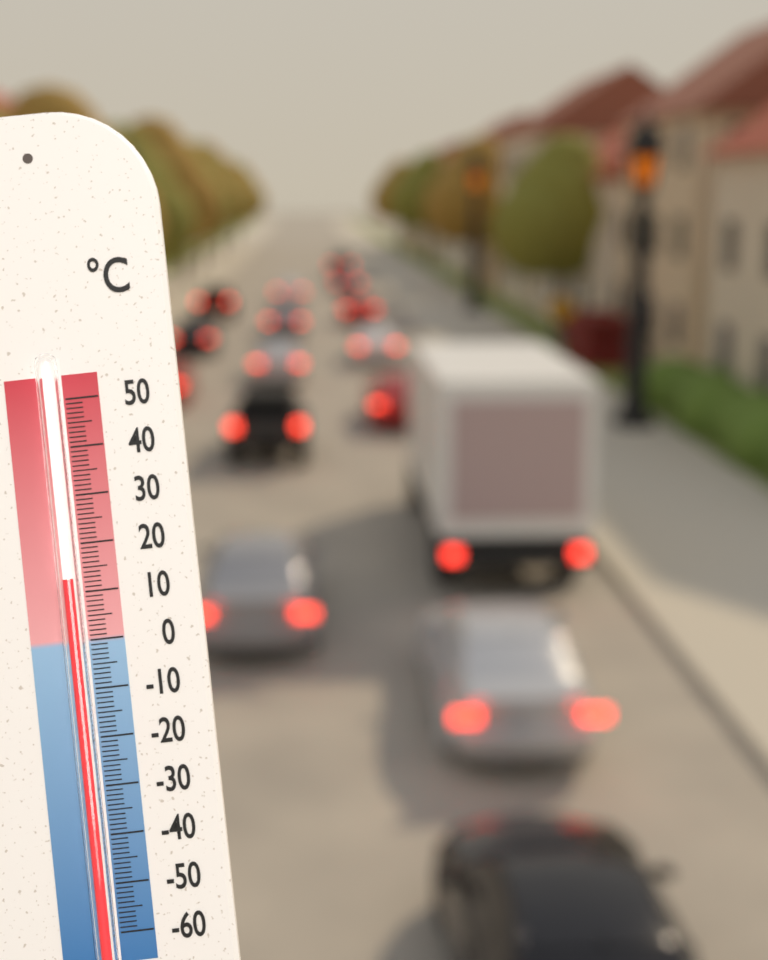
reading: 13 °C
